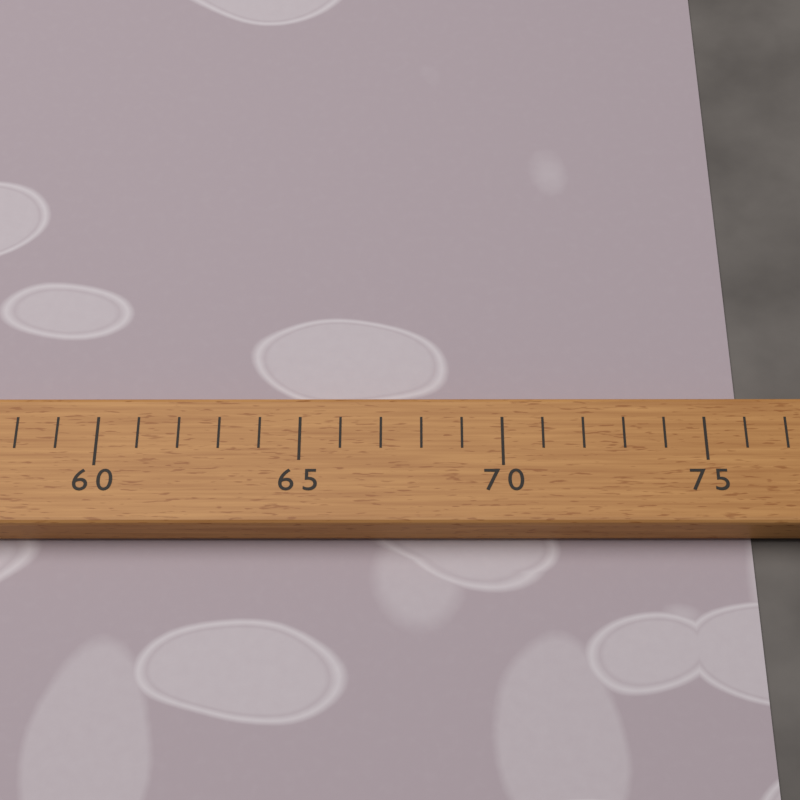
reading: 76 (no unit)
